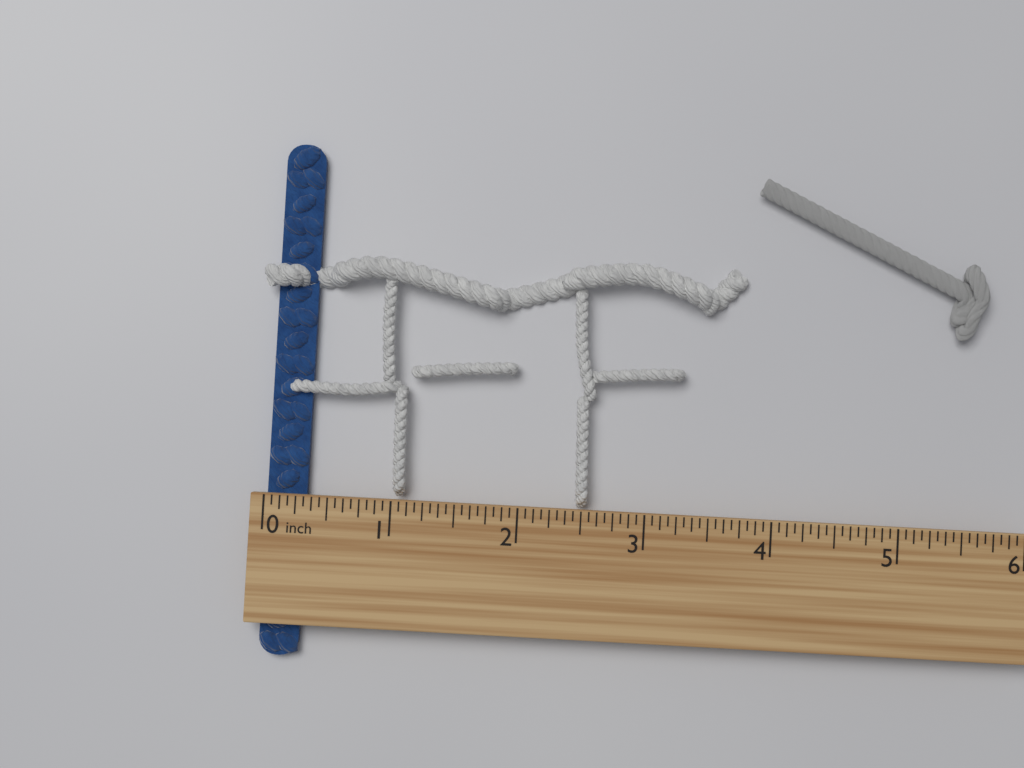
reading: 0.3125 inch
